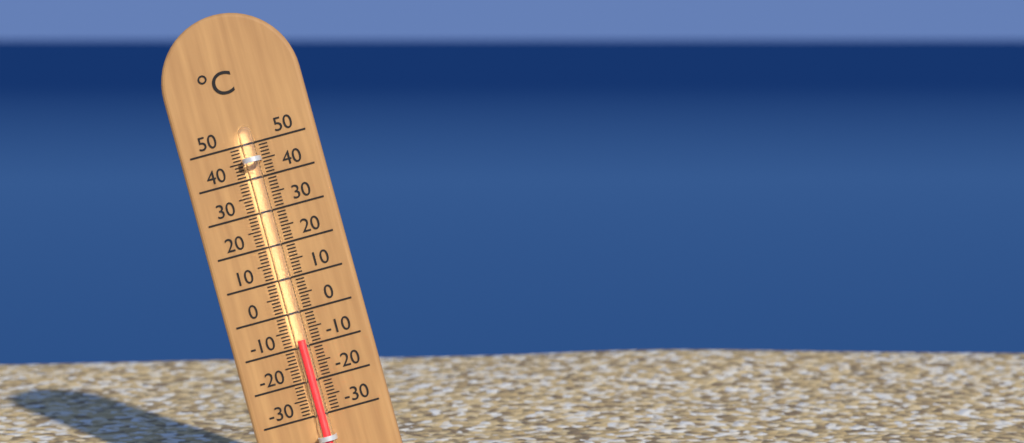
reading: -8 °C
